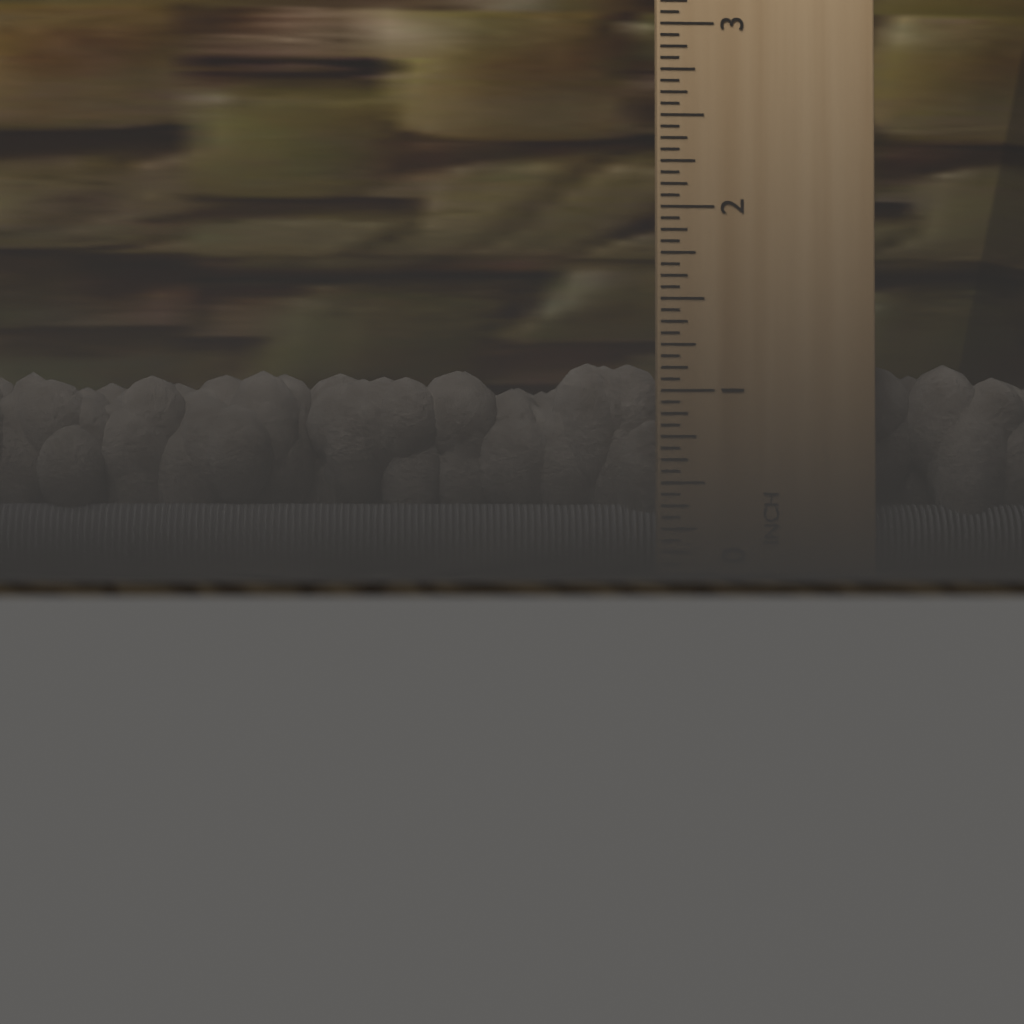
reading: 1.1875 in
